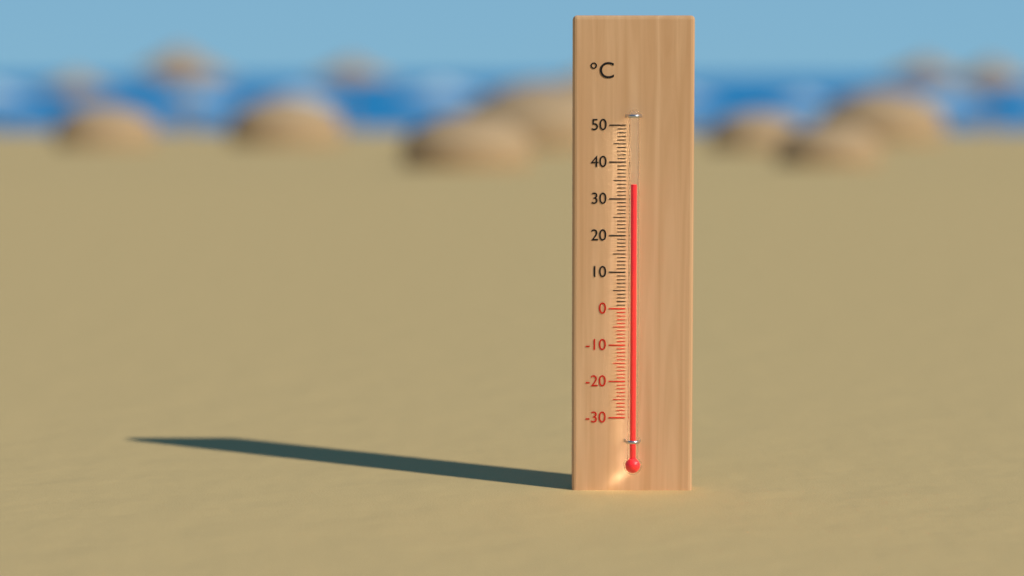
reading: 34 °C
